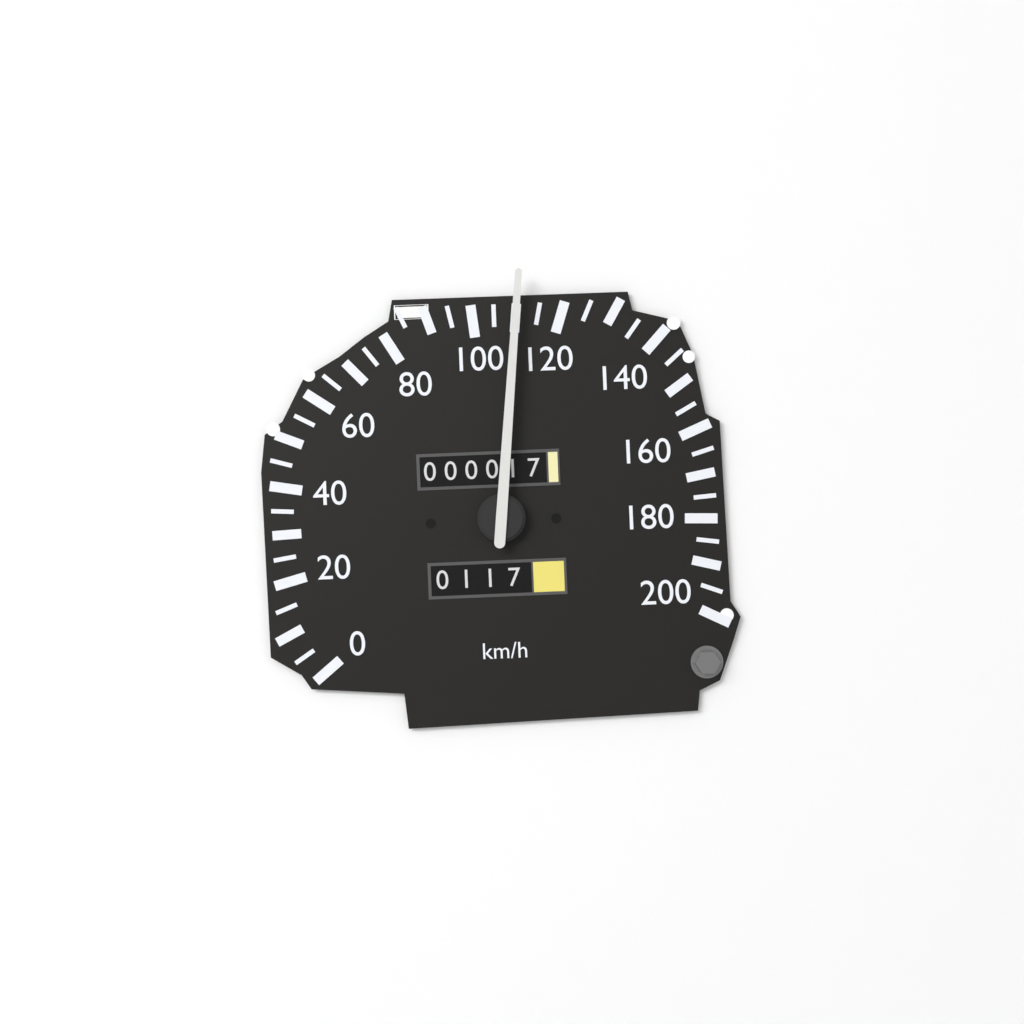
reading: 110 km/h
